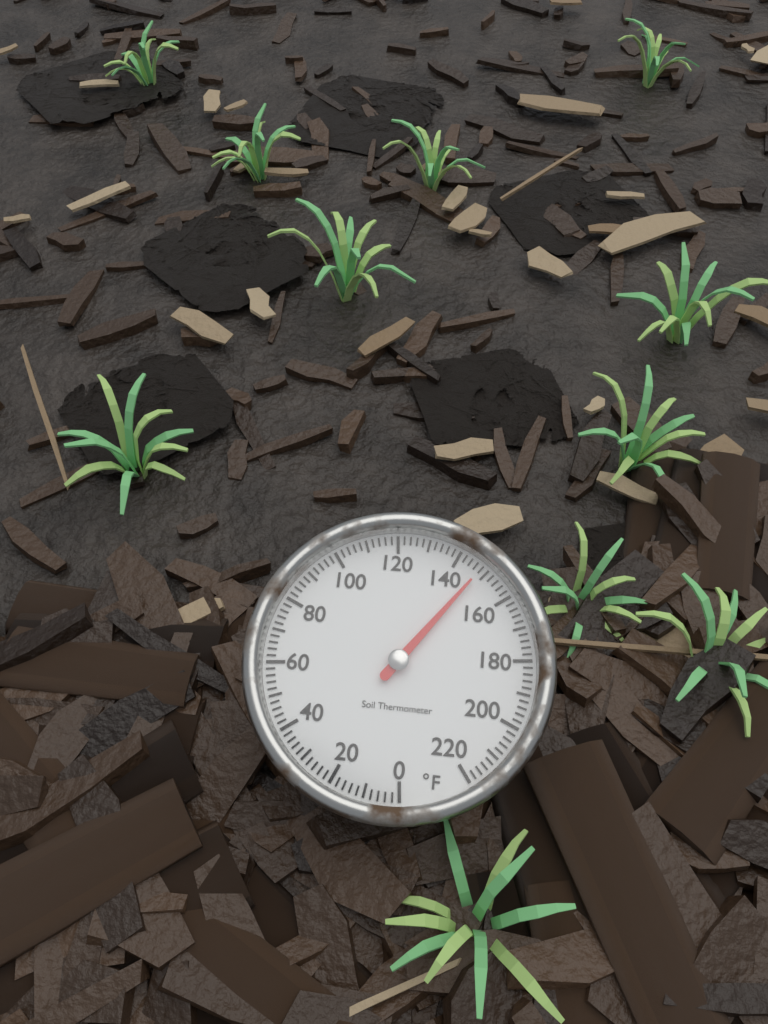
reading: 148 °F
